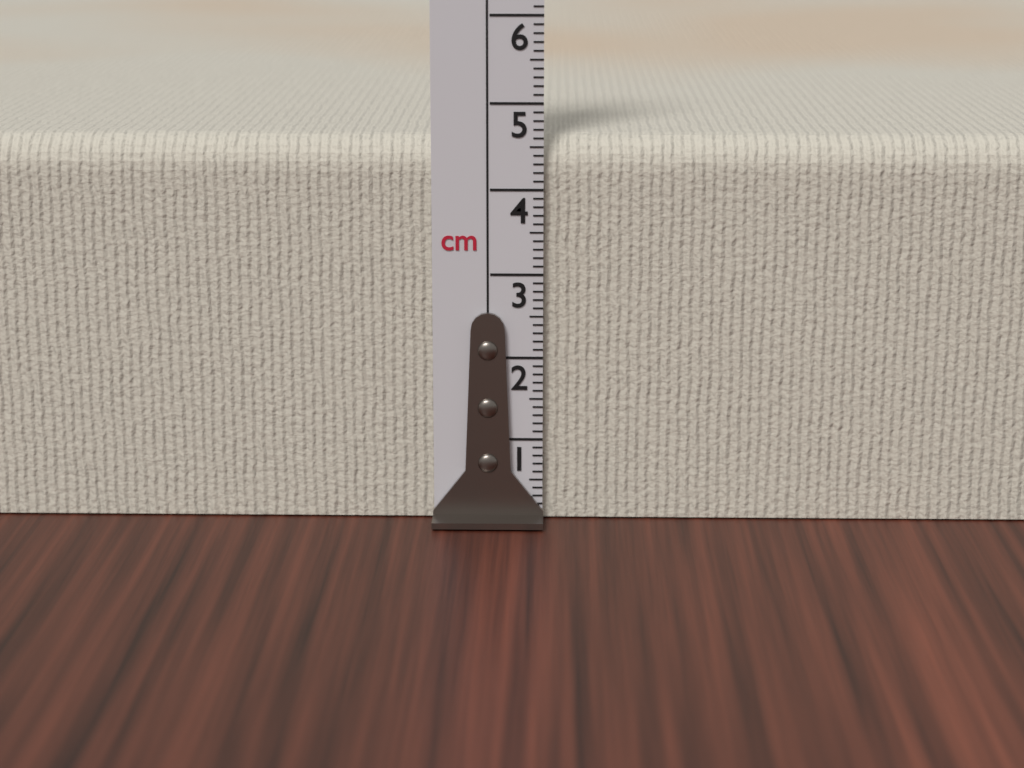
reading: 4.6 cm
